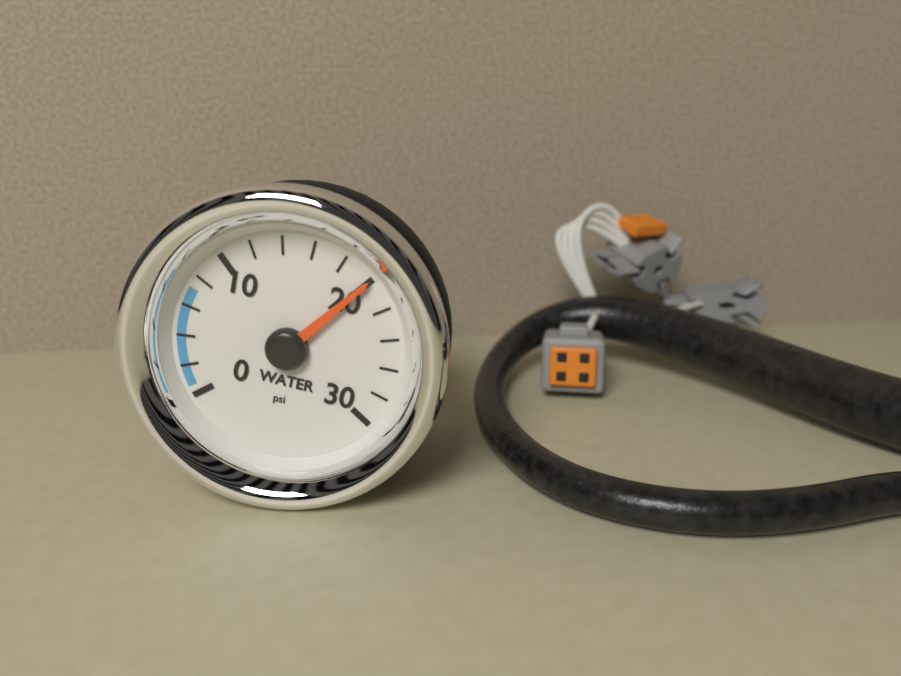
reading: 20 psi
